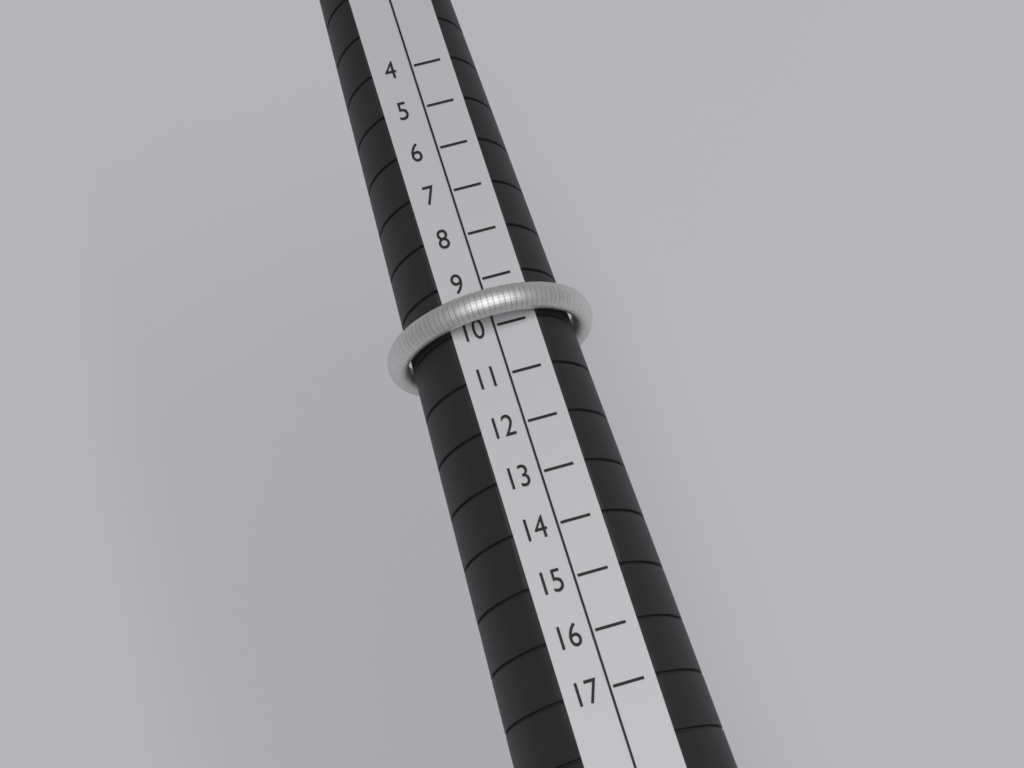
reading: 10 (no unit)
